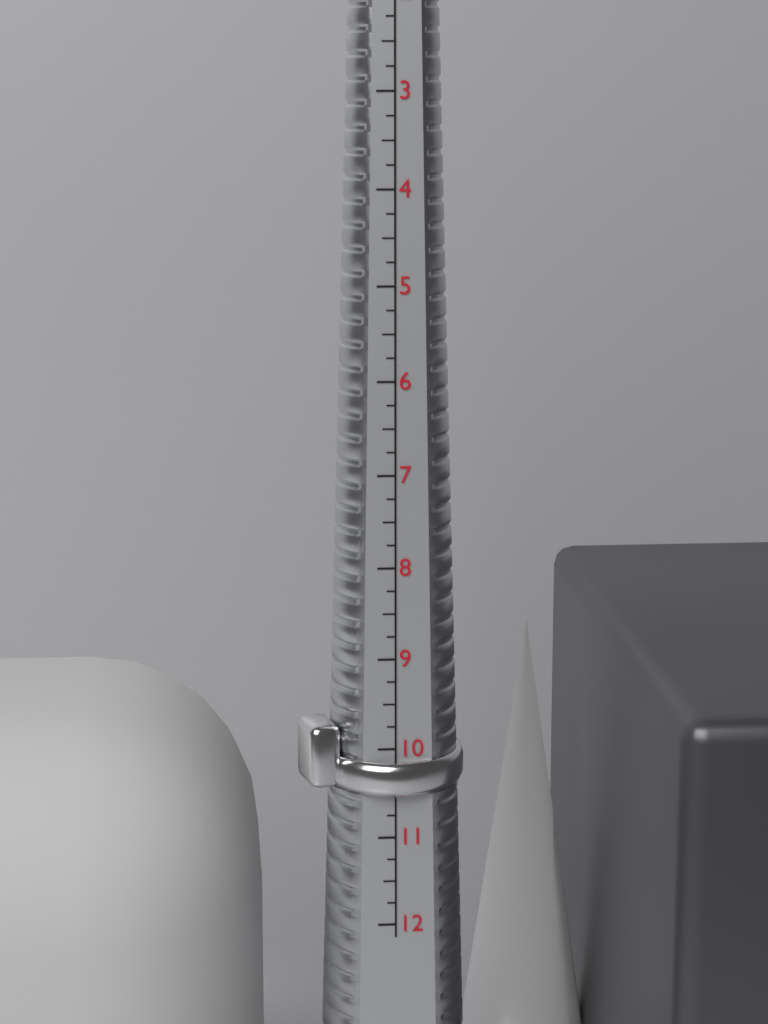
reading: 10.50 US
